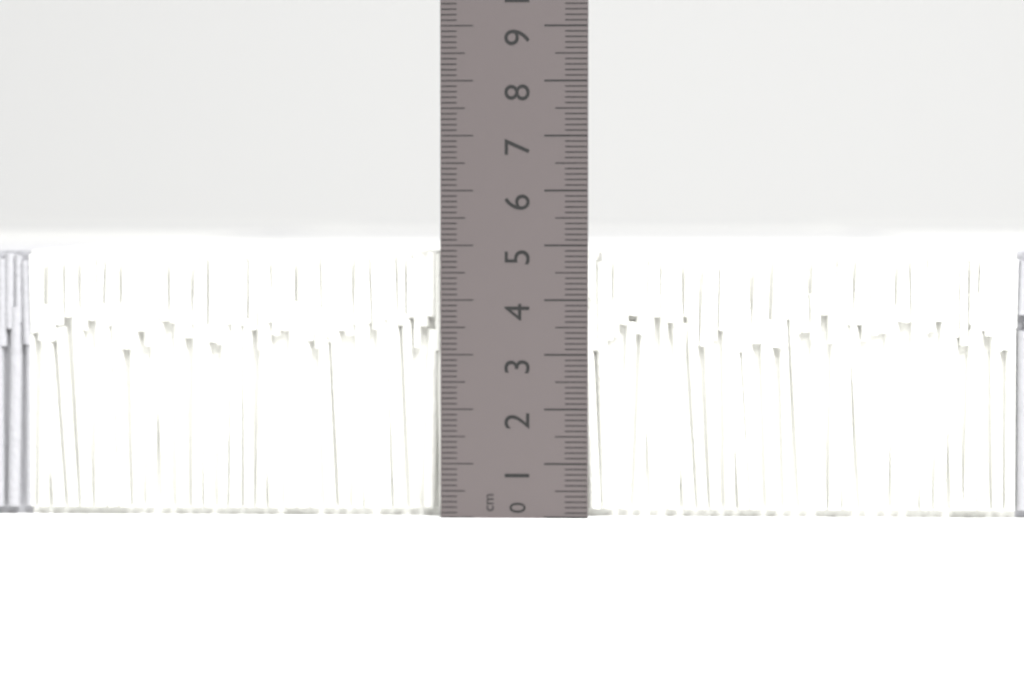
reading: 4.9 cm
